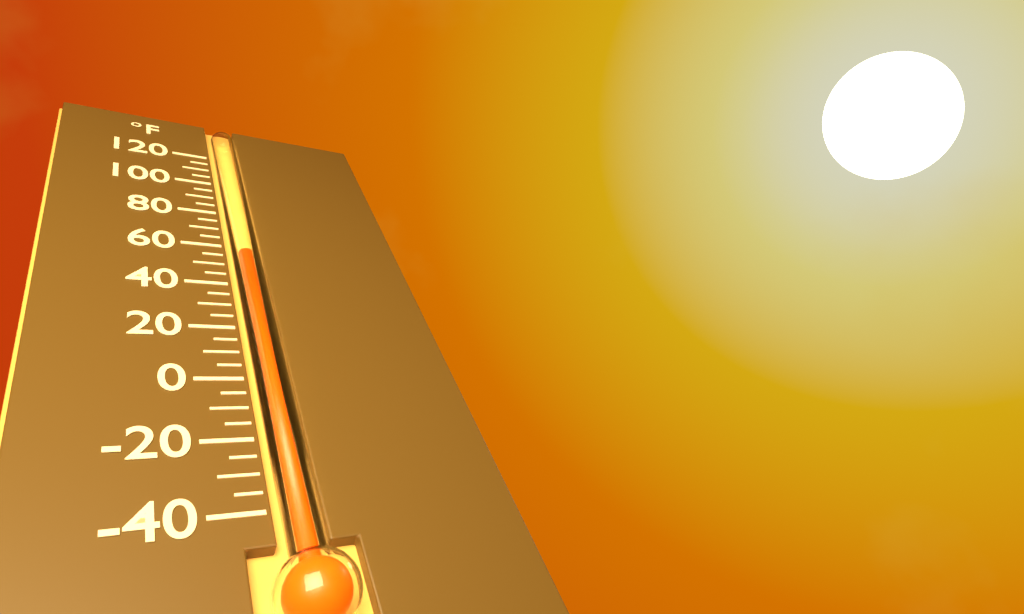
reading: 55 °F
